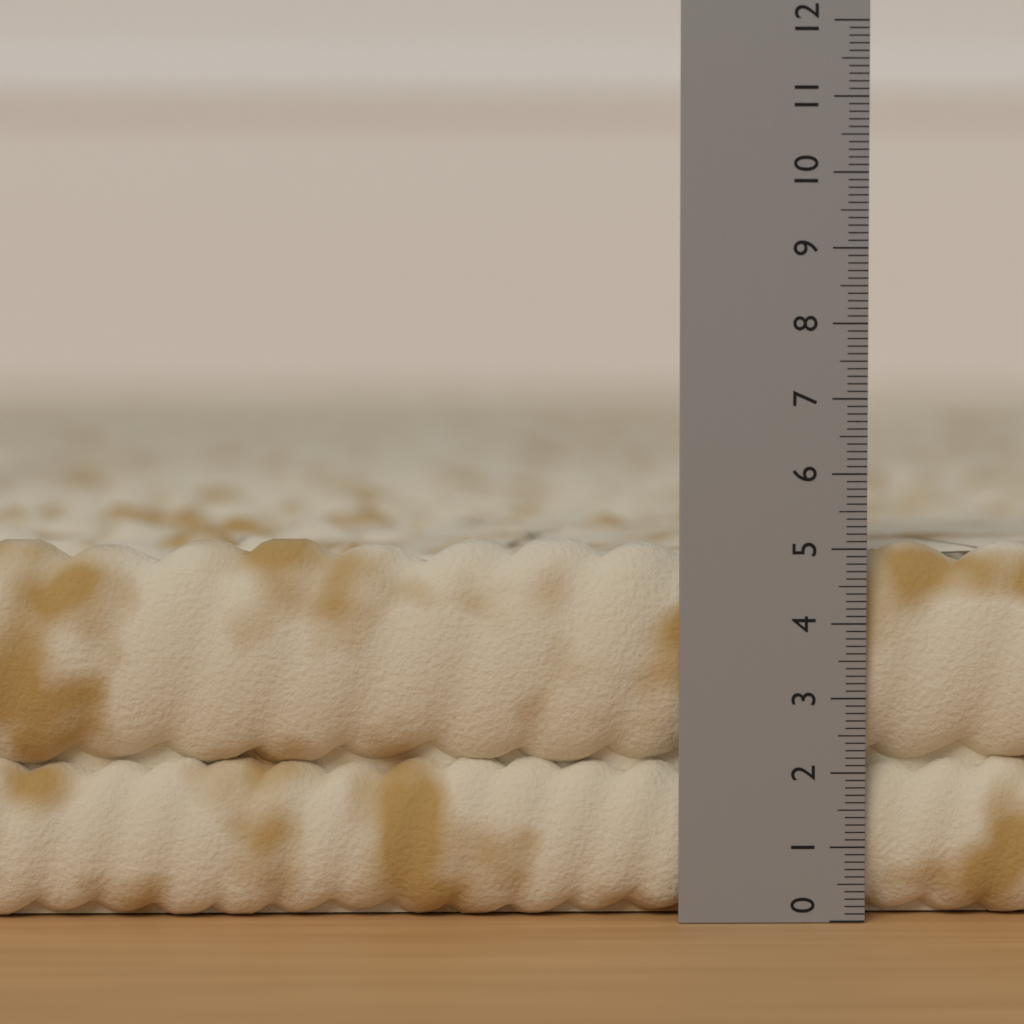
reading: 5.1 (no unit)
